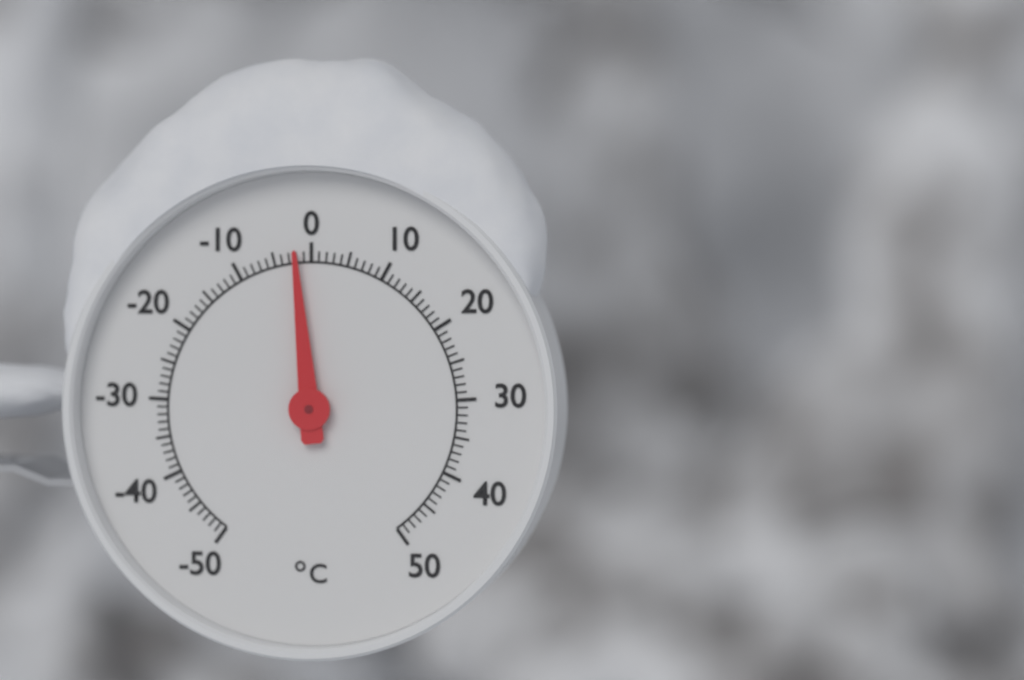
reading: -2 °C
